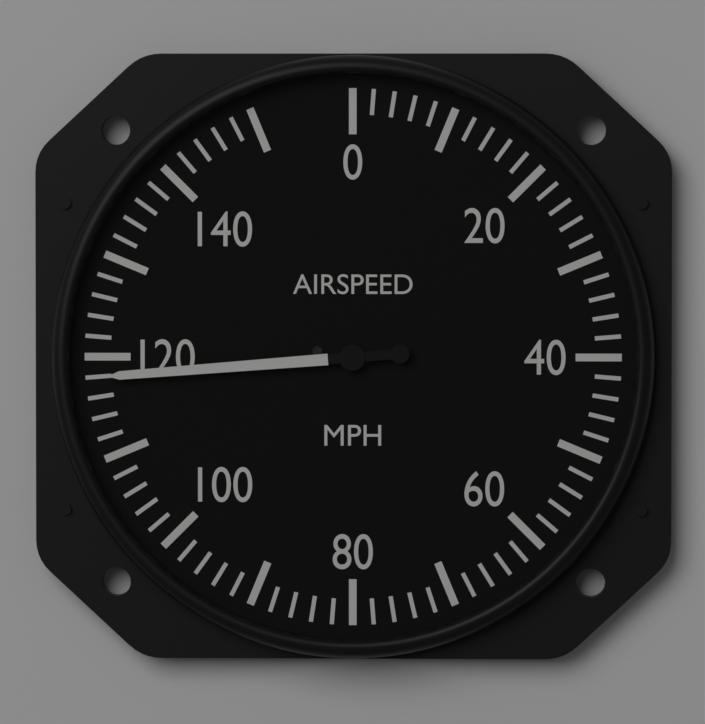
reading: 118 mph
